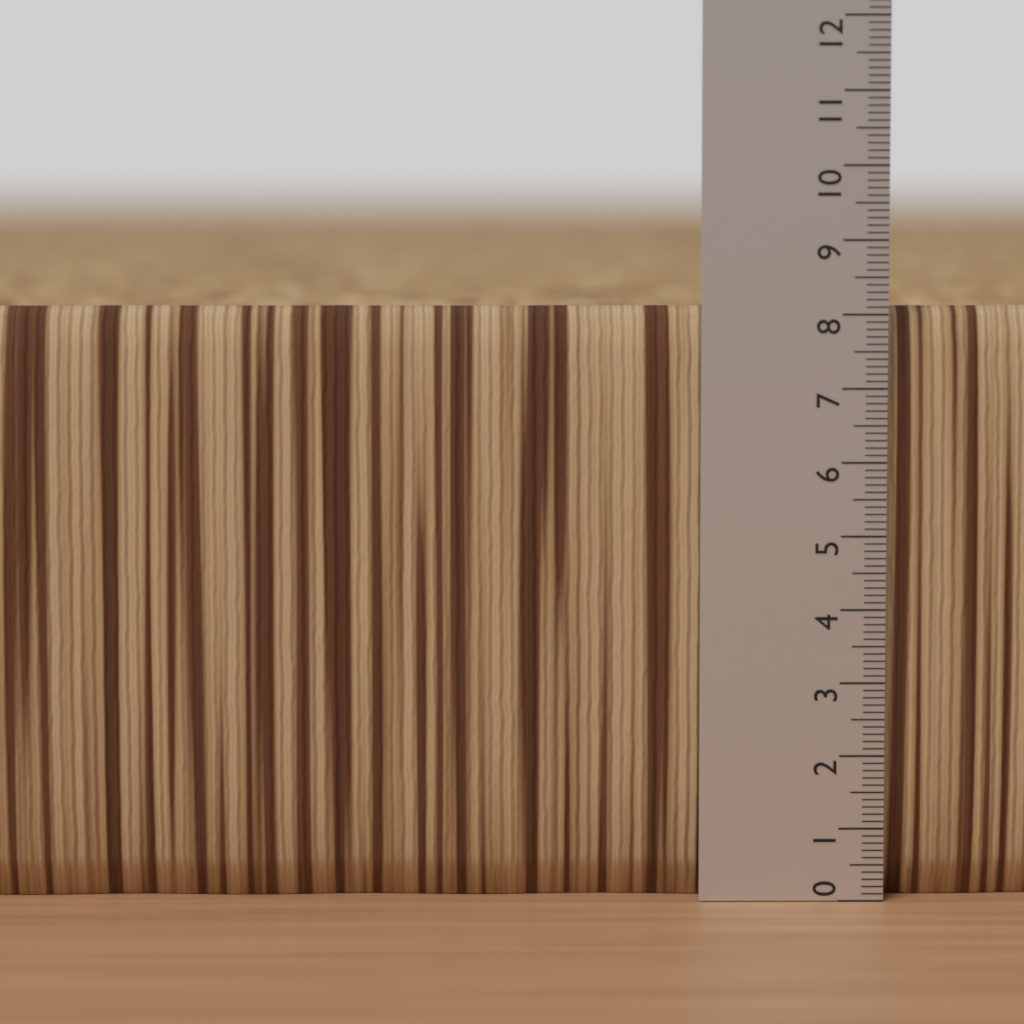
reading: 8.1 (no unit)
